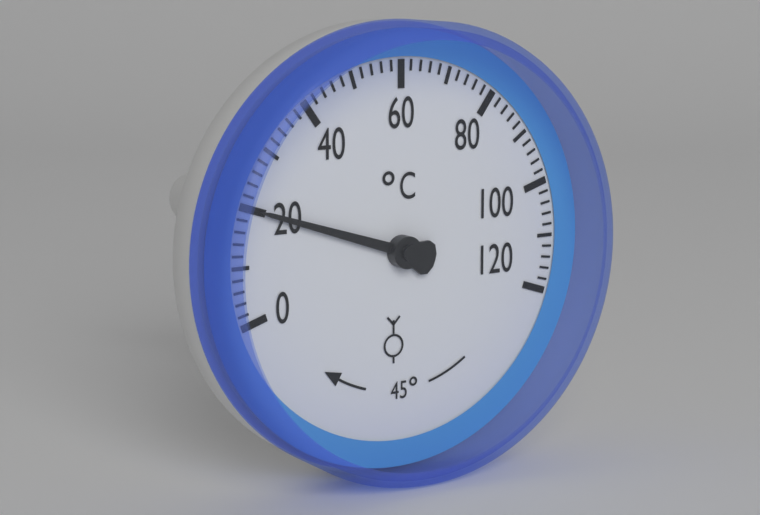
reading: 20 °C
